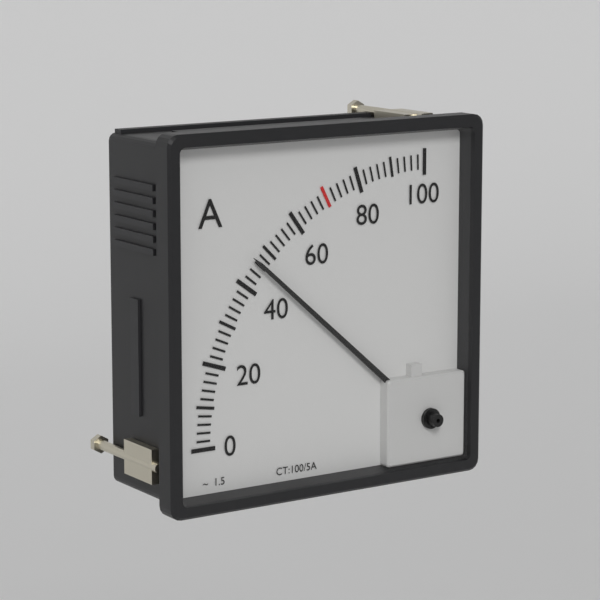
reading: 46 A
